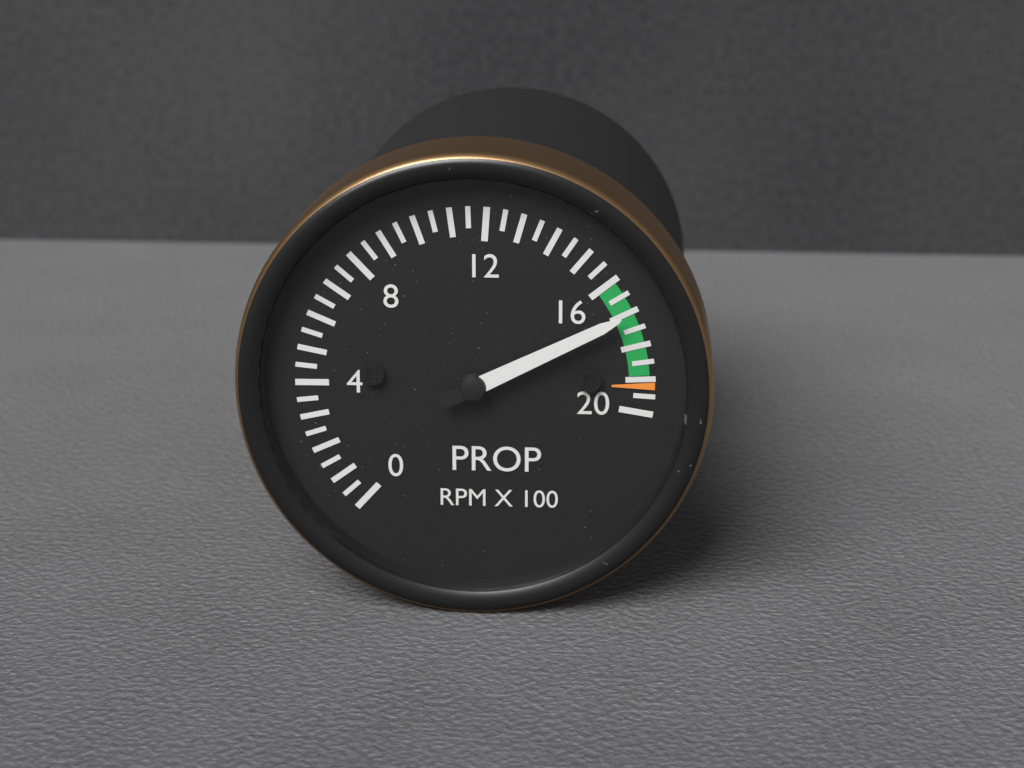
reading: 17.0 RPM X 100
